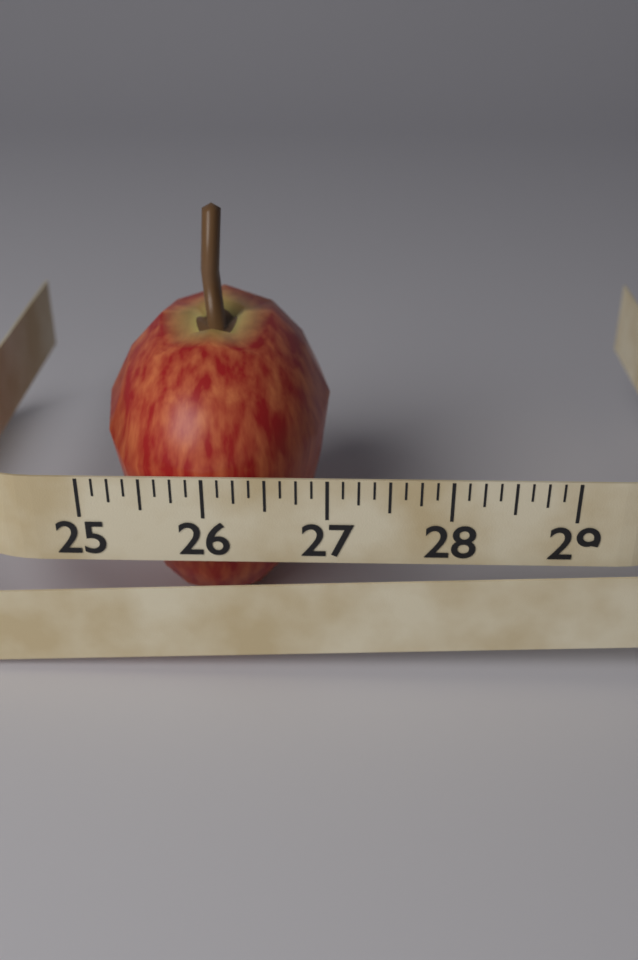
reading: 27.000 (no unit)
